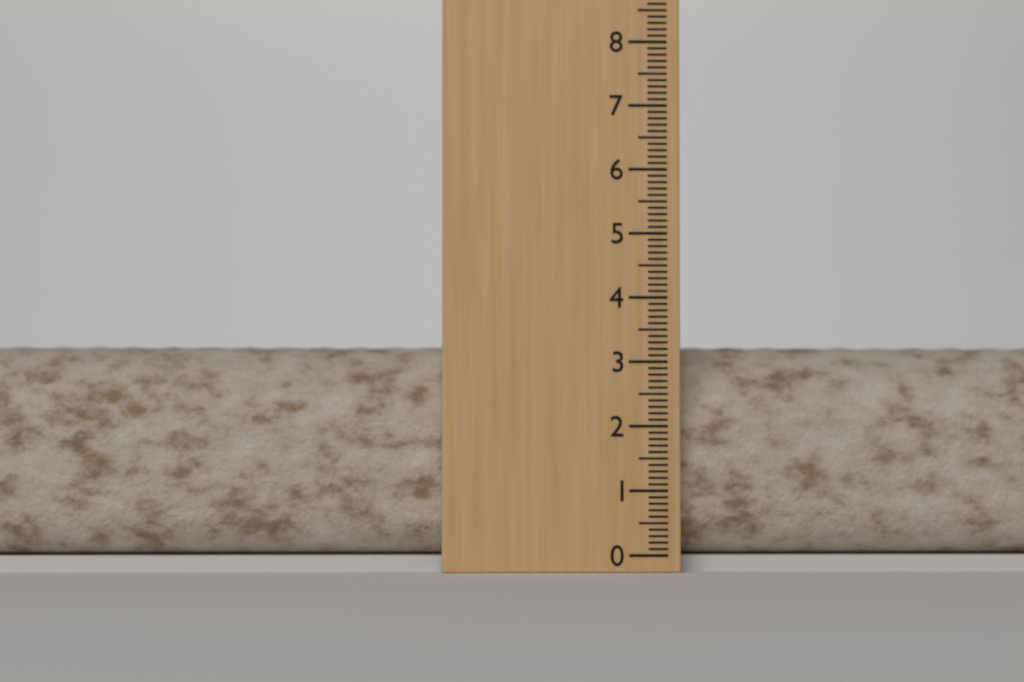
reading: 3.3 (no unit)
